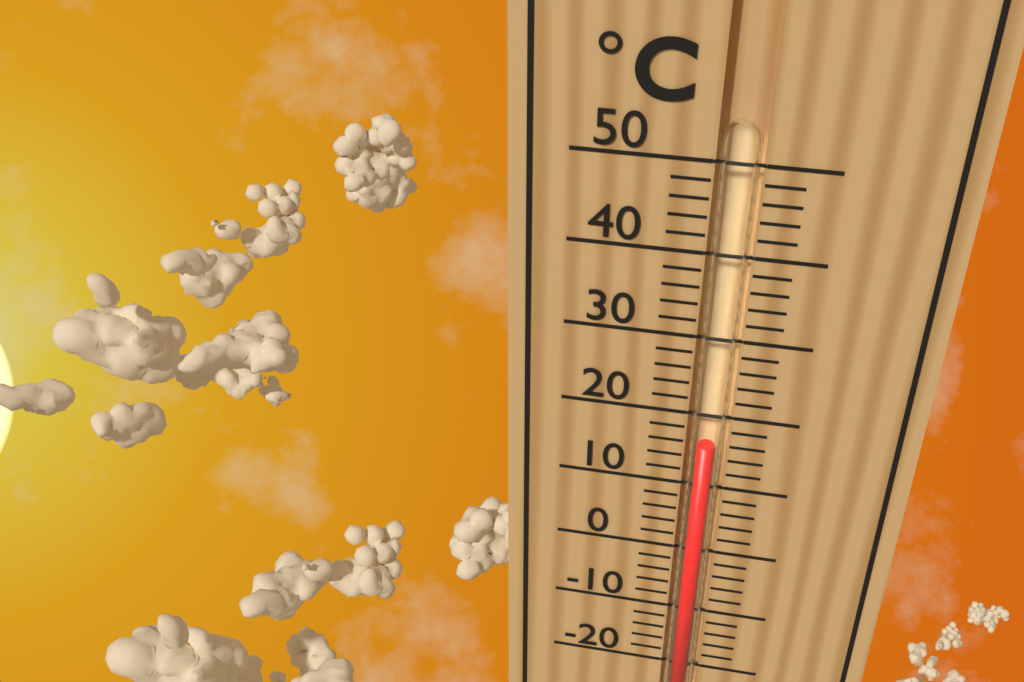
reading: 16 °C
